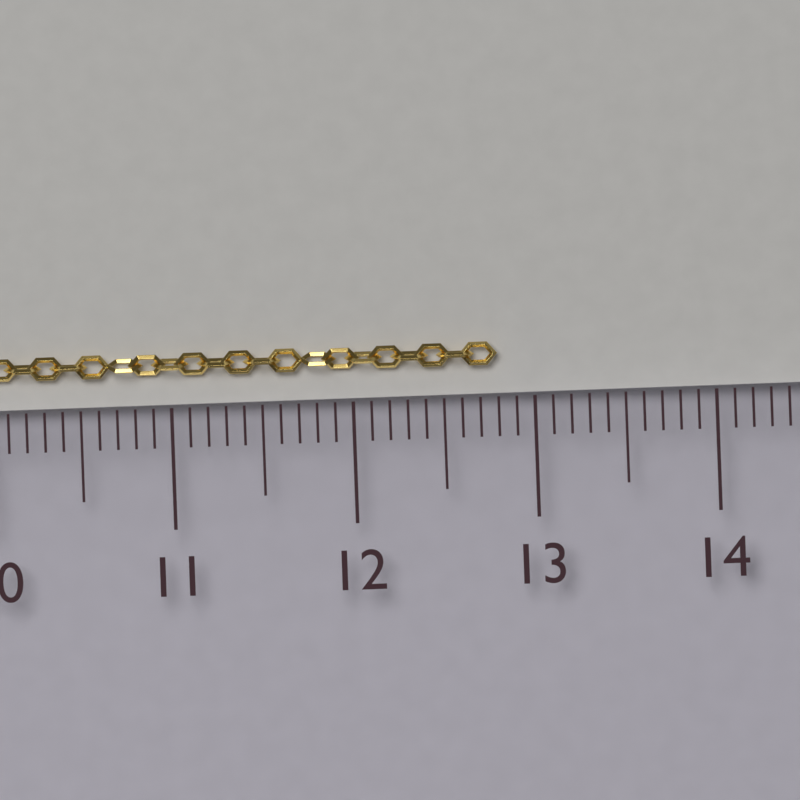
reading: 12.8 cm
